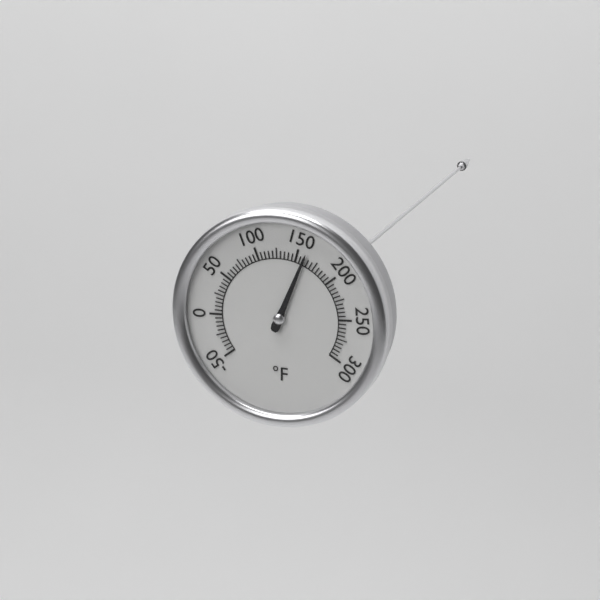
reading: 160 °F
